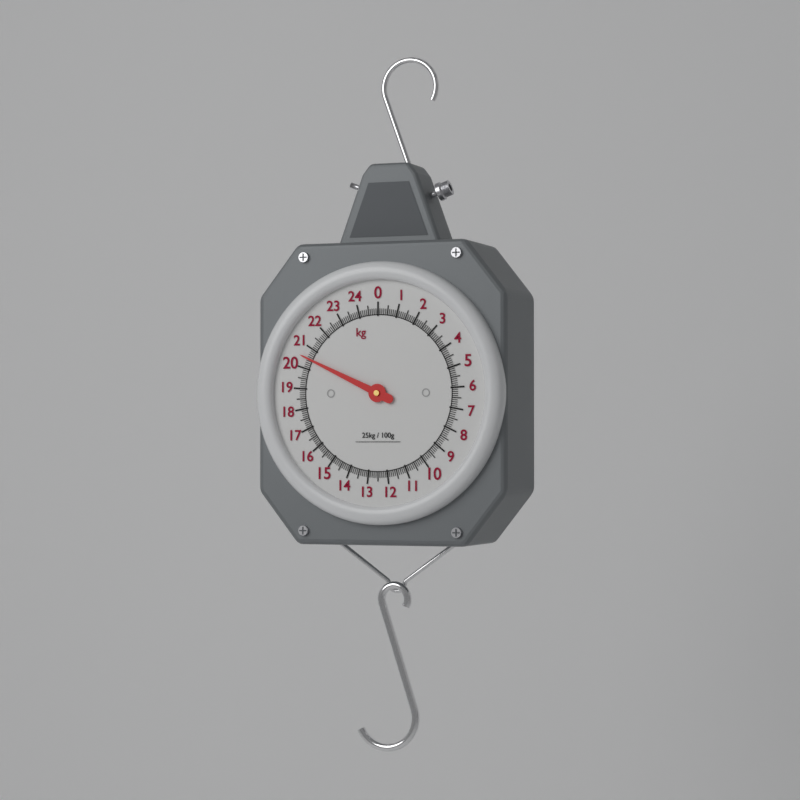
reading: 20.5 kg
